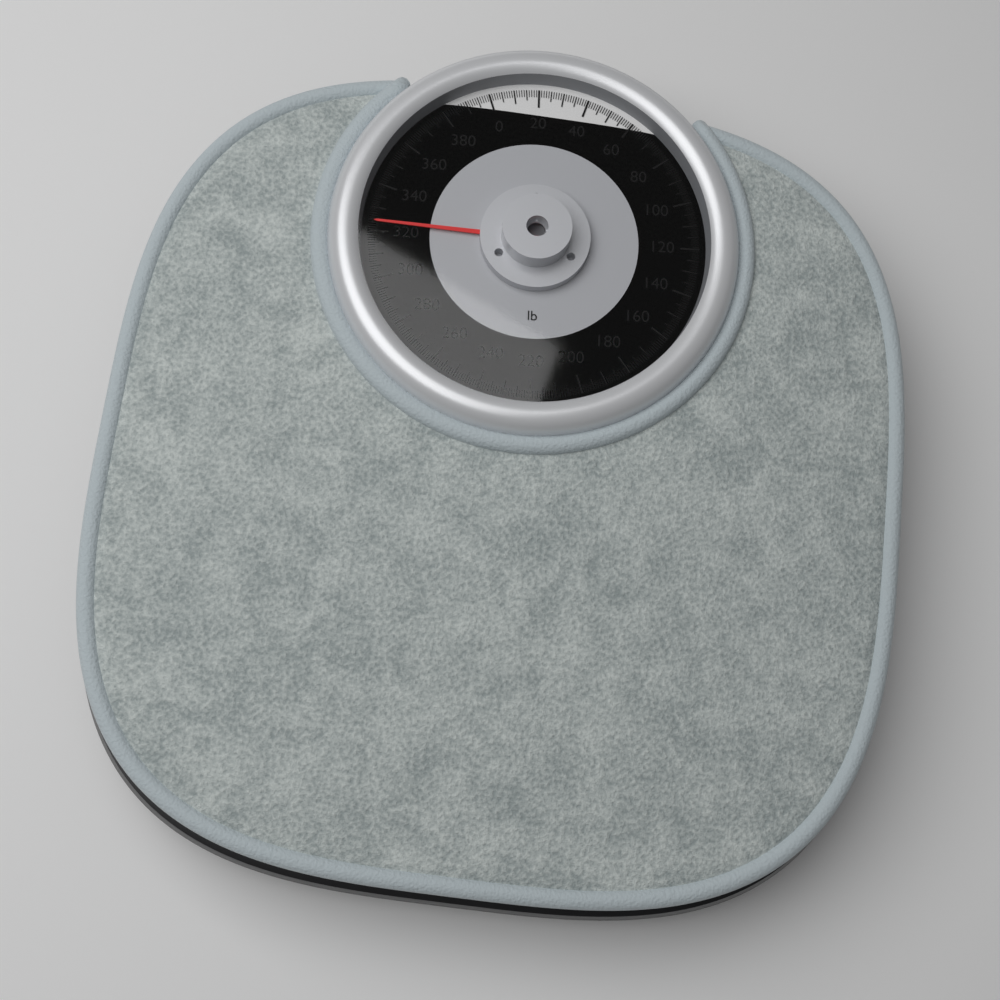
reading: 324 lb
